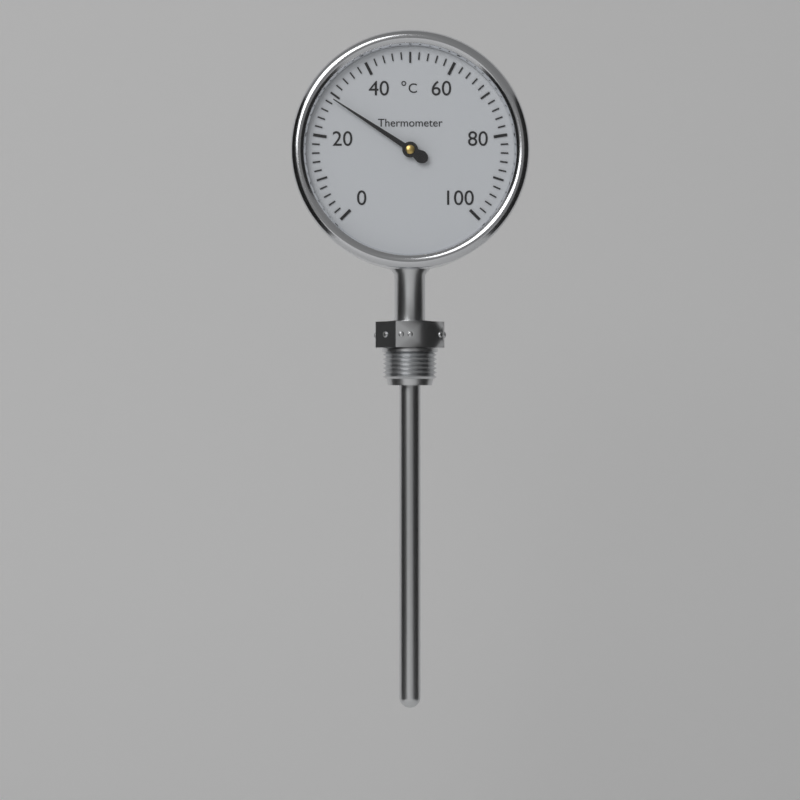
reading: 29 °C
